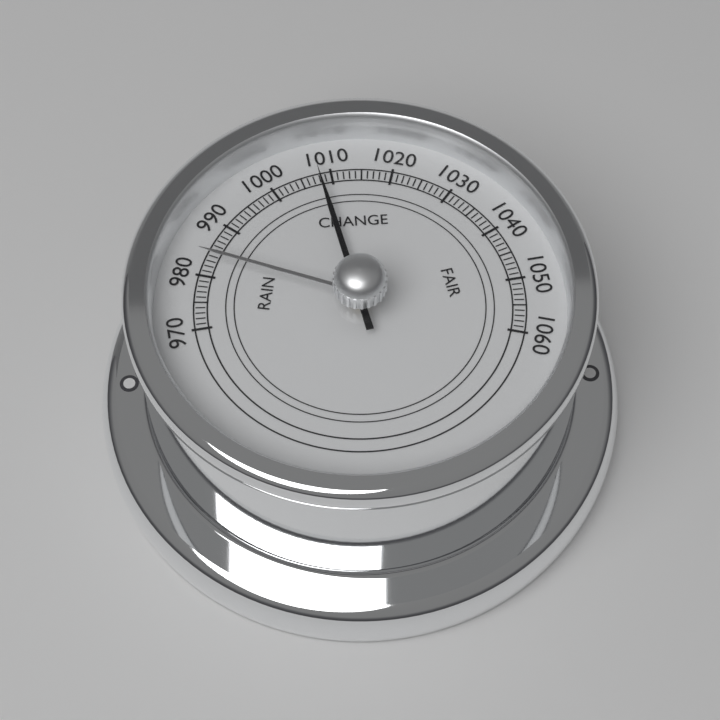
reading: 1008 (no unit)
